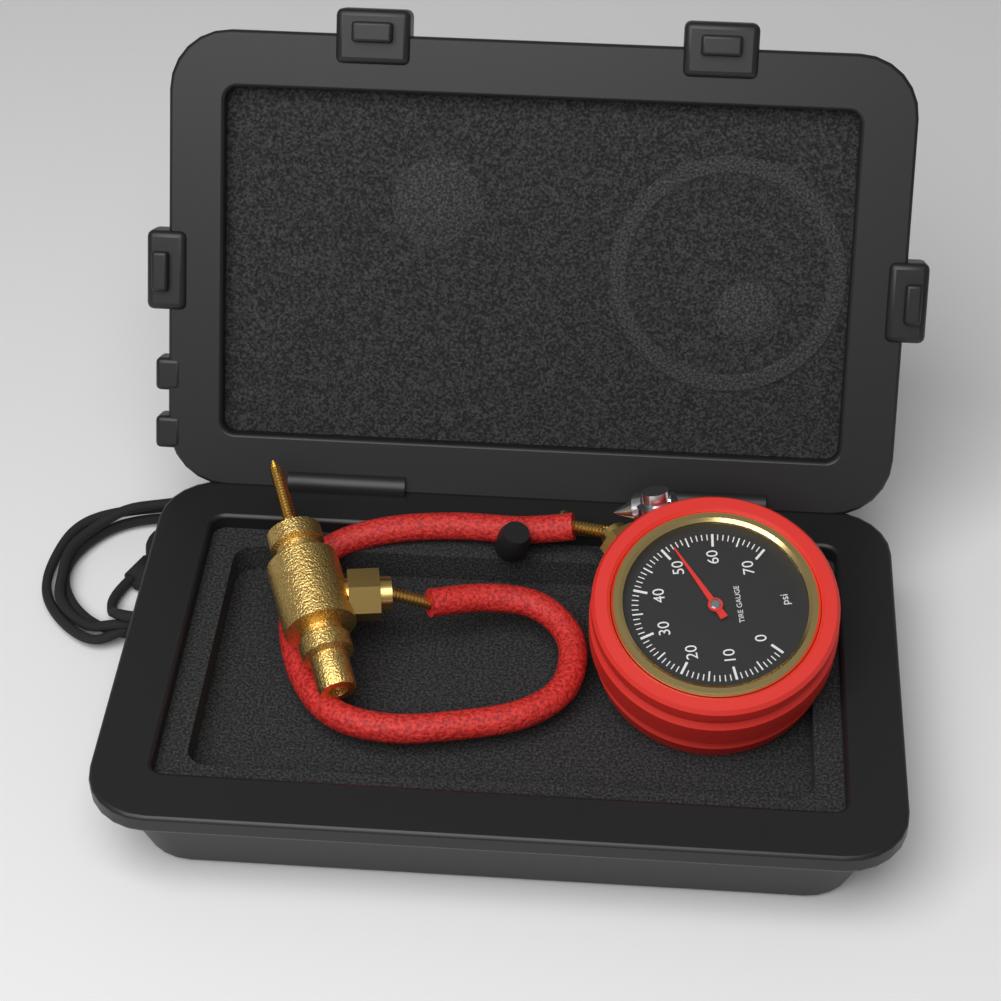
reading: 52 psi
